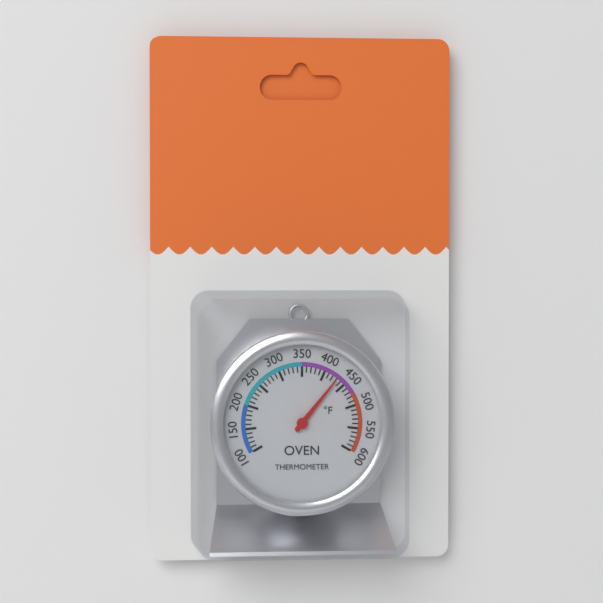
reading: 430 °F
